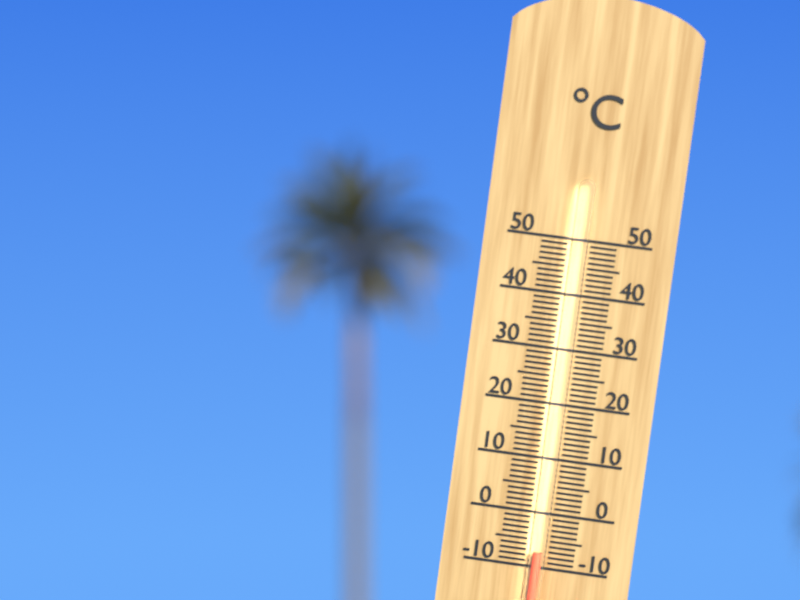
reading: -7 °C
